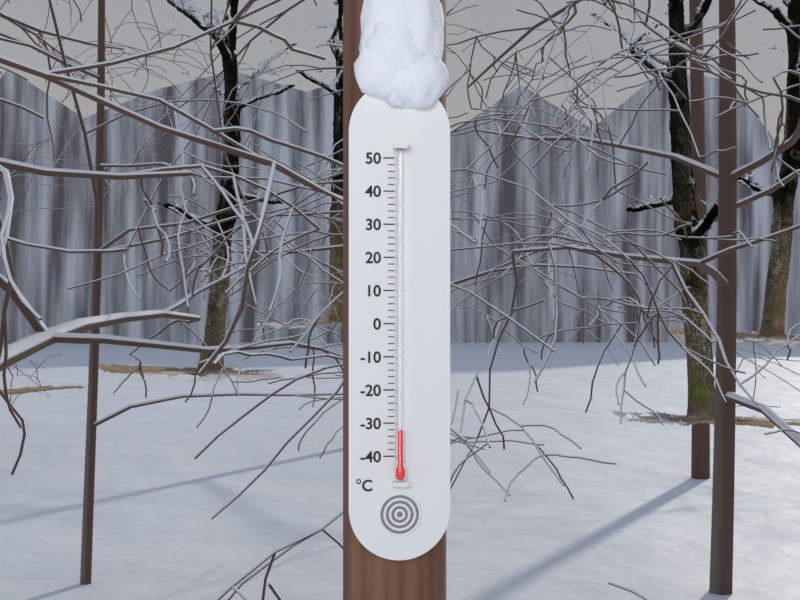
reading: -32 °C
